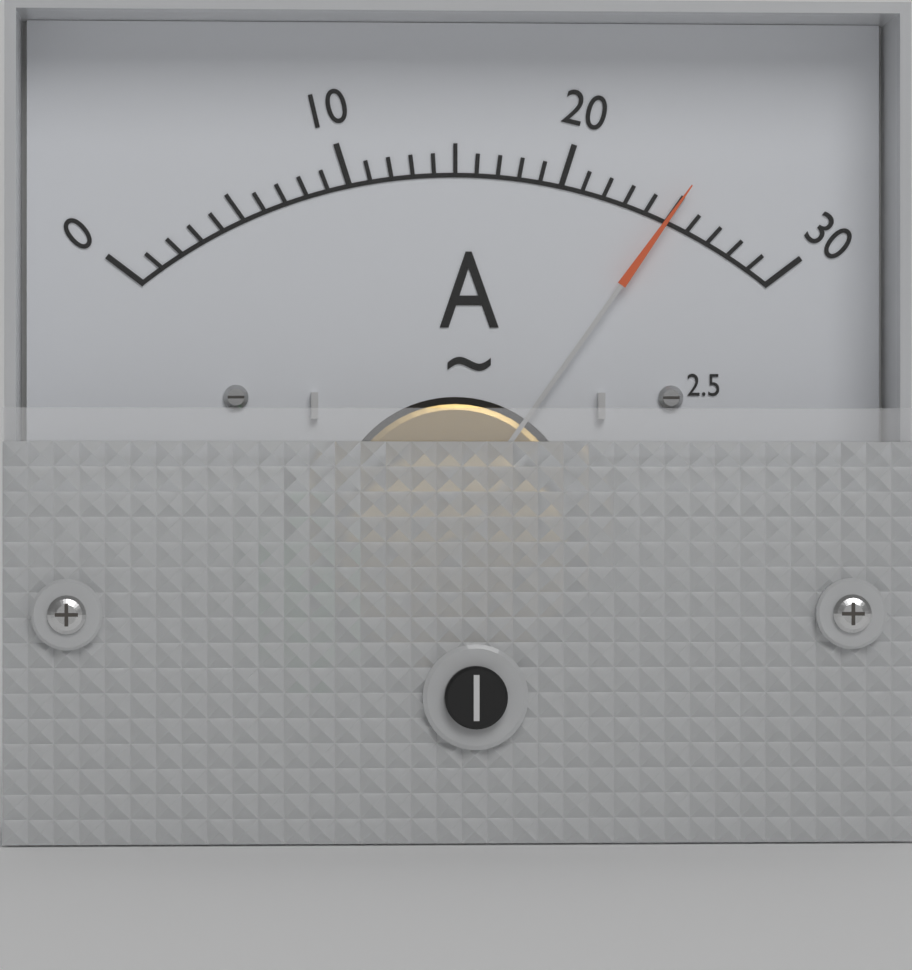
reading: 25 A
